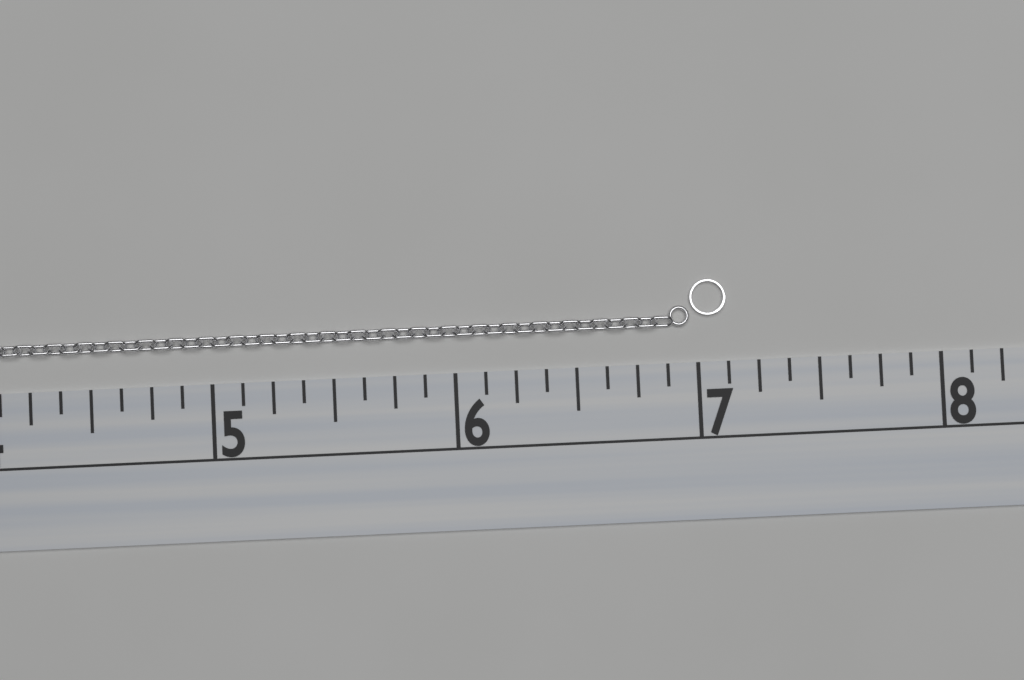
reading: 7.125 (no unit)
